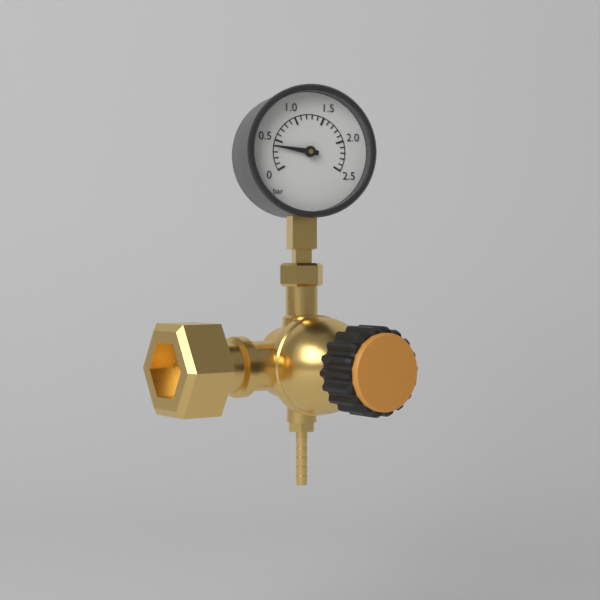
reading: 0.4 bar
